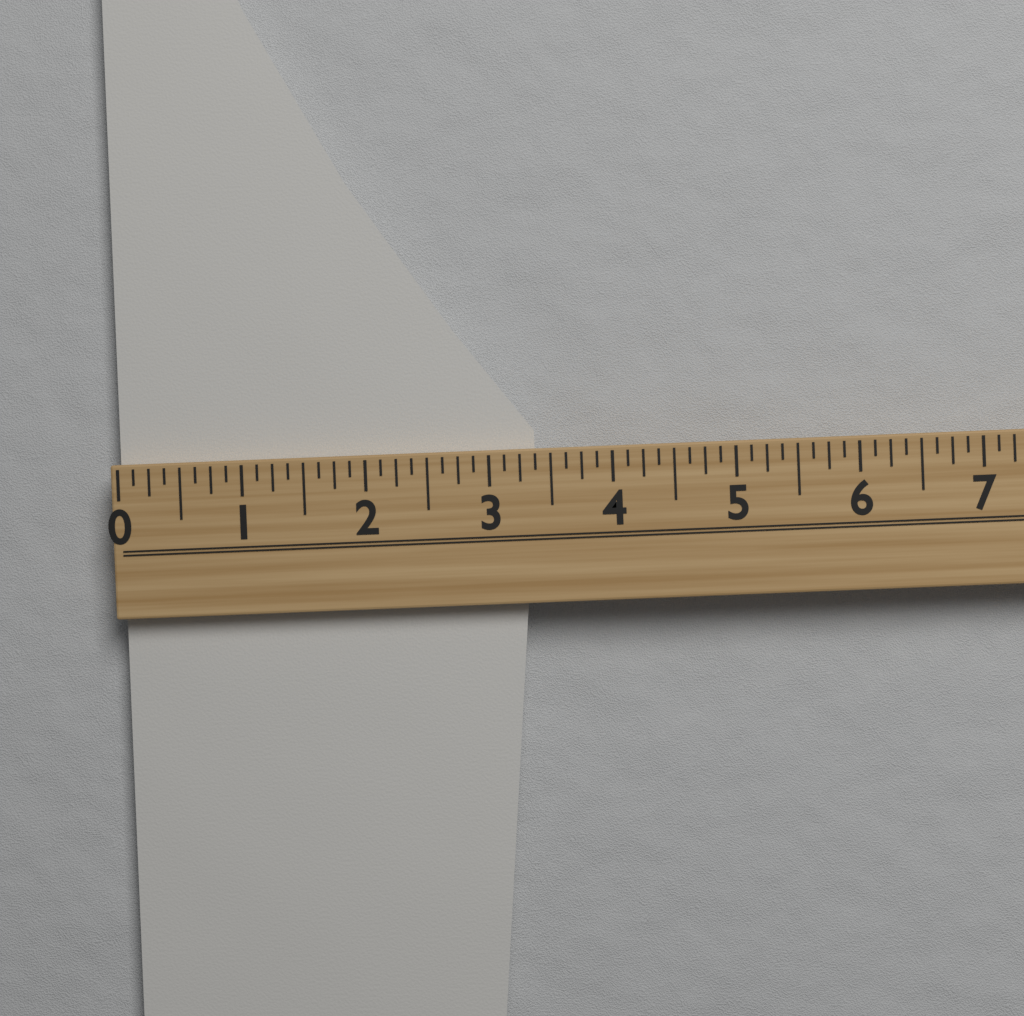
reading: 3.375 (no unit)
